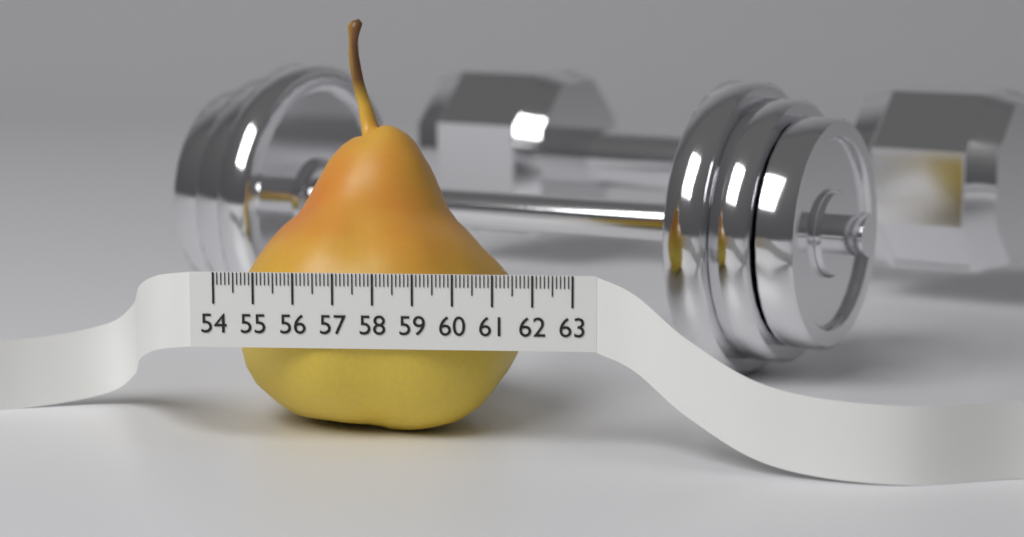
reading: 61.5 (no unit)
